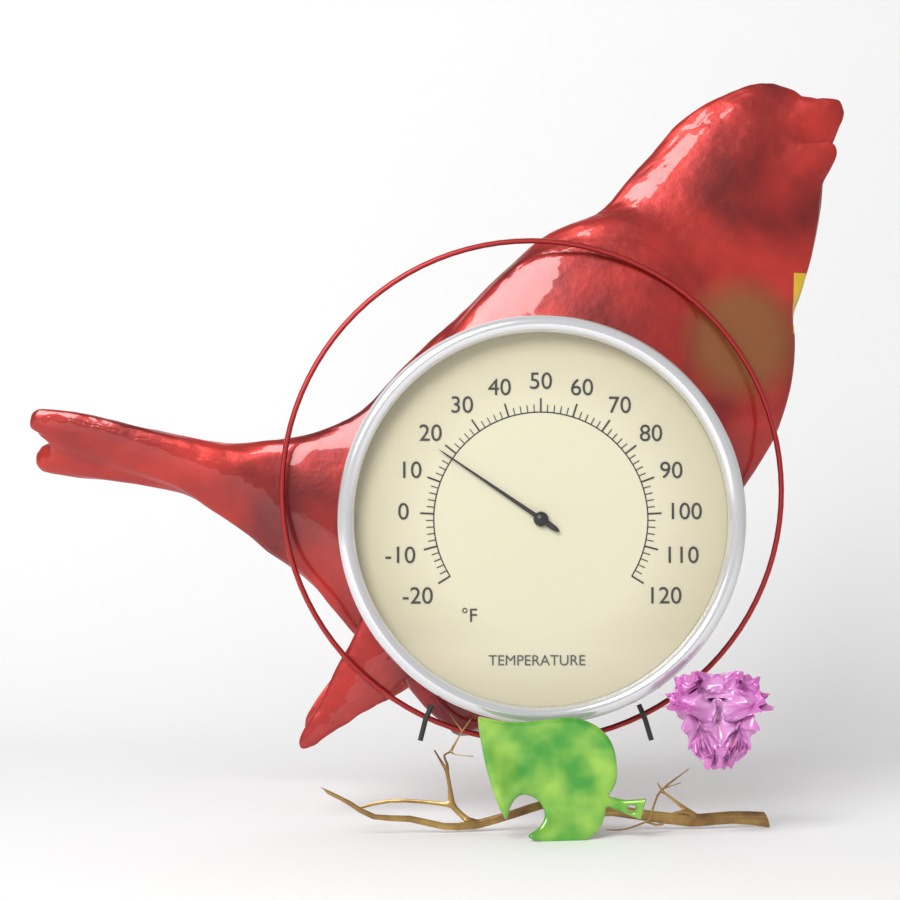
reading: 18 °F
